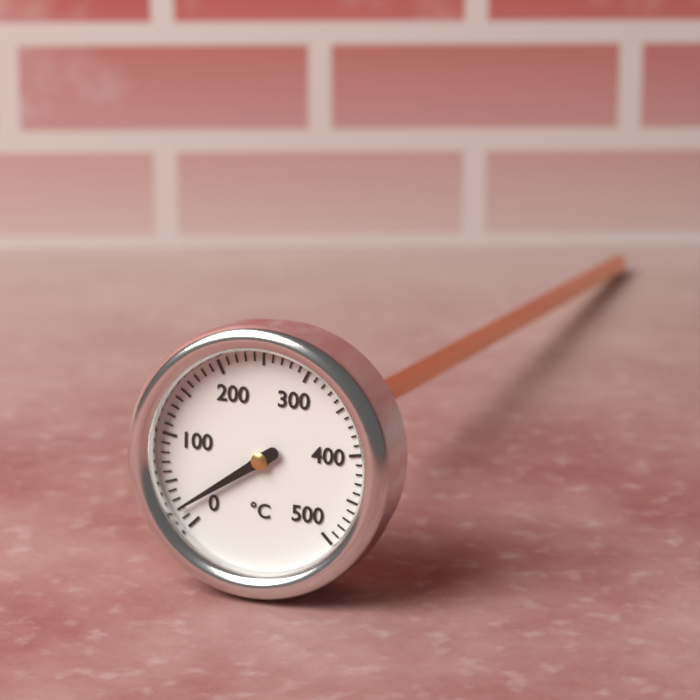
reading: 20 °C
